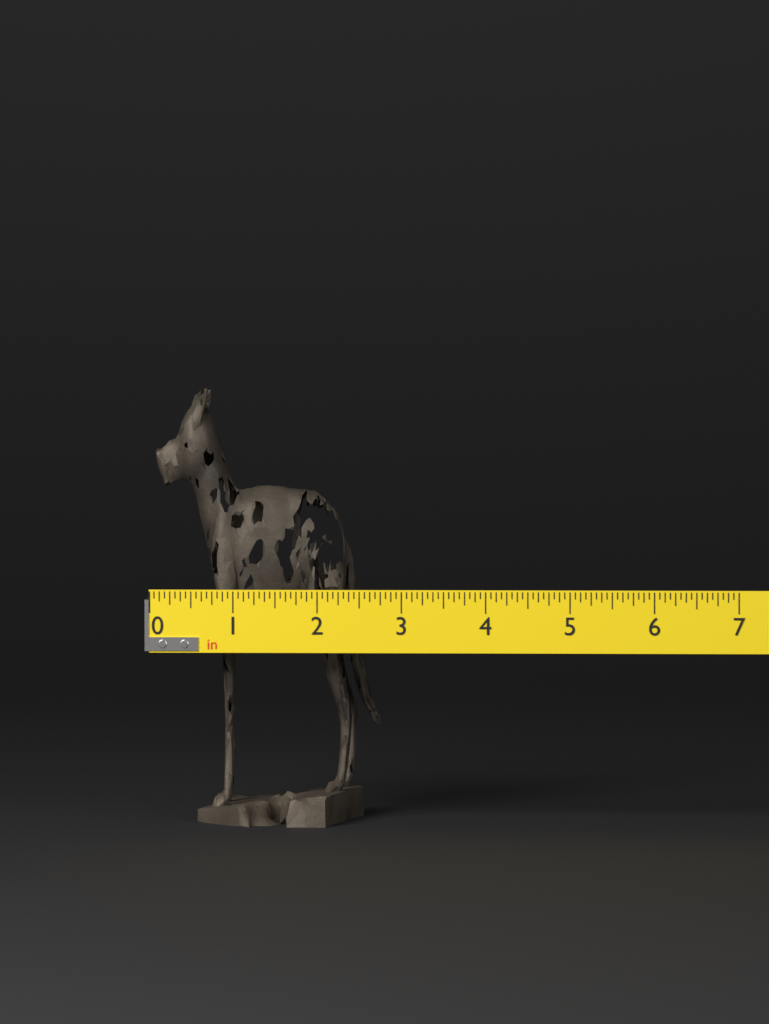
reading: 2.6875 in
